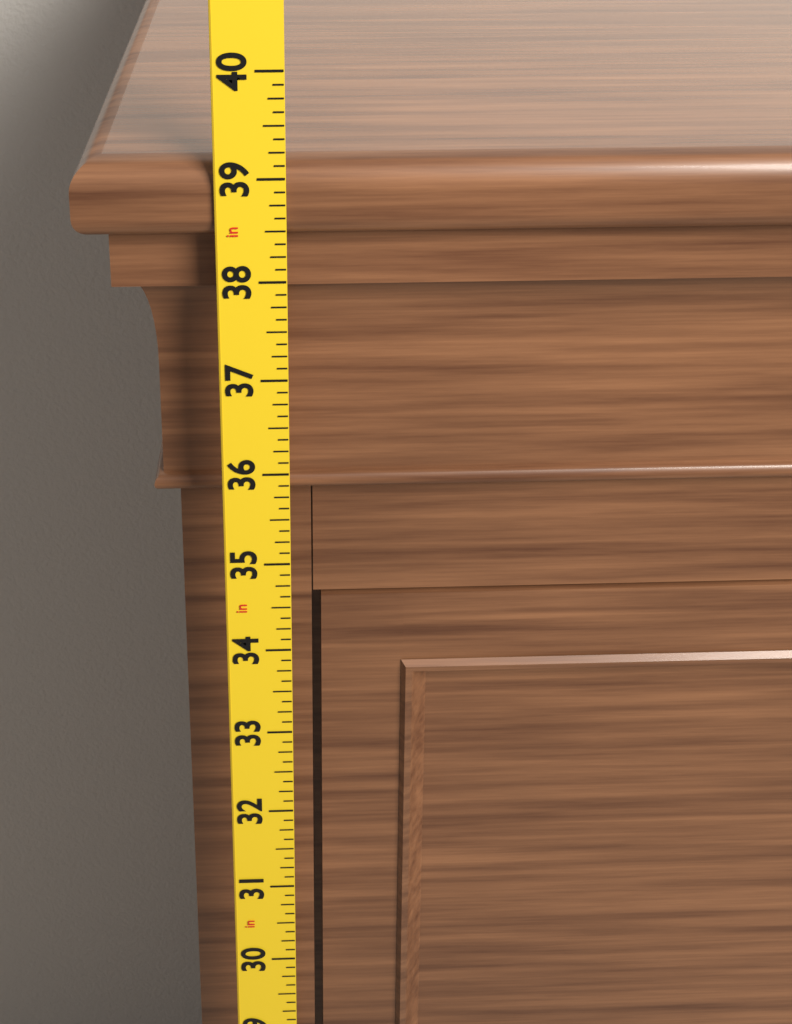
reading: 39.125 in
